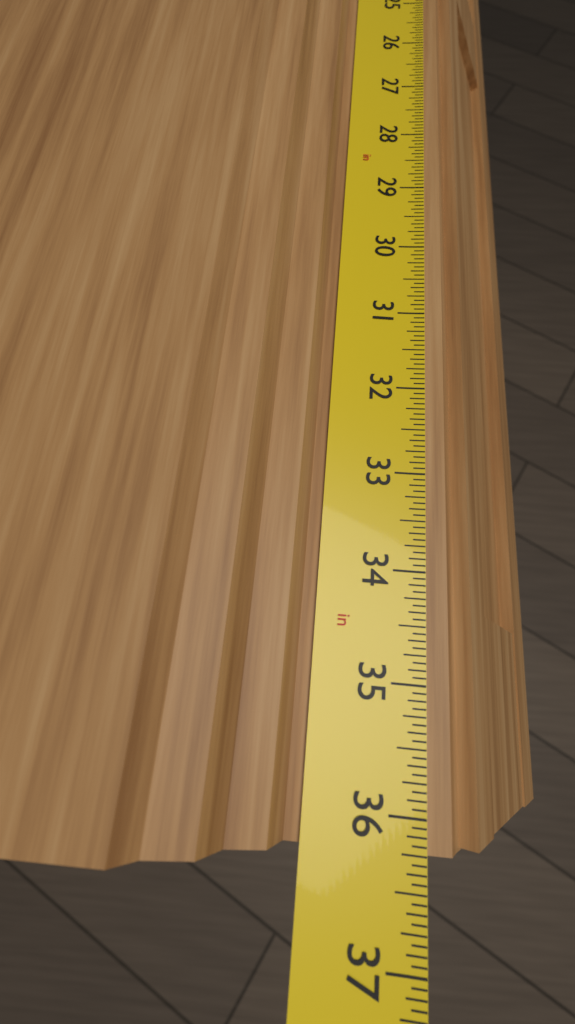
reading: 36.2500 in
